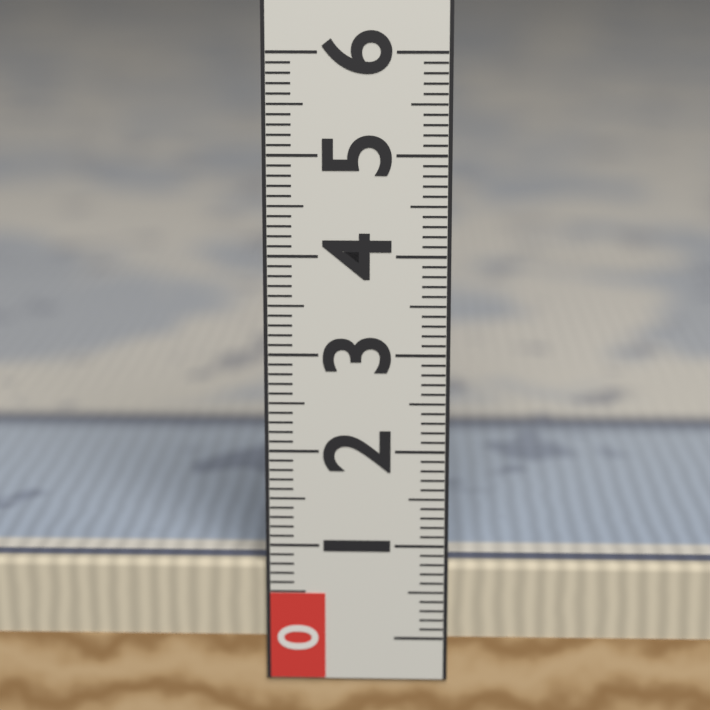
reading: 0.8 (no unit)
